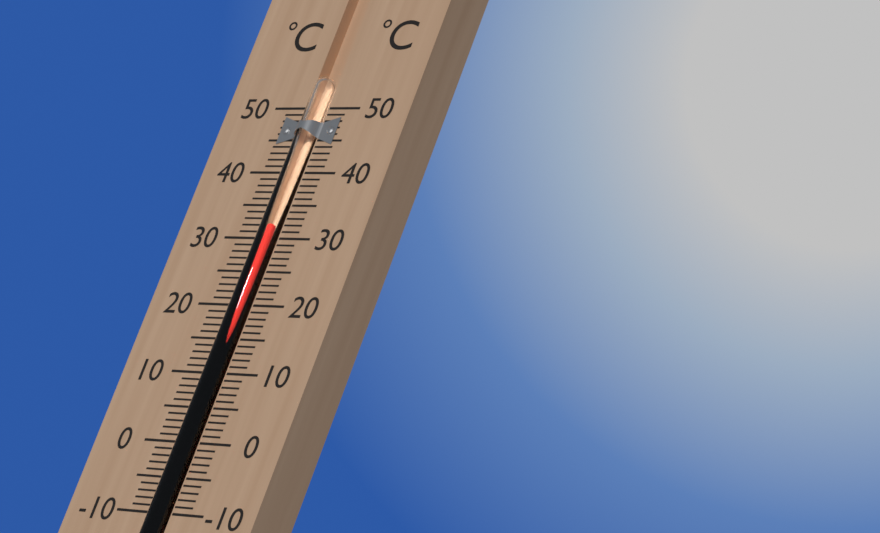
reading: 32 °C
